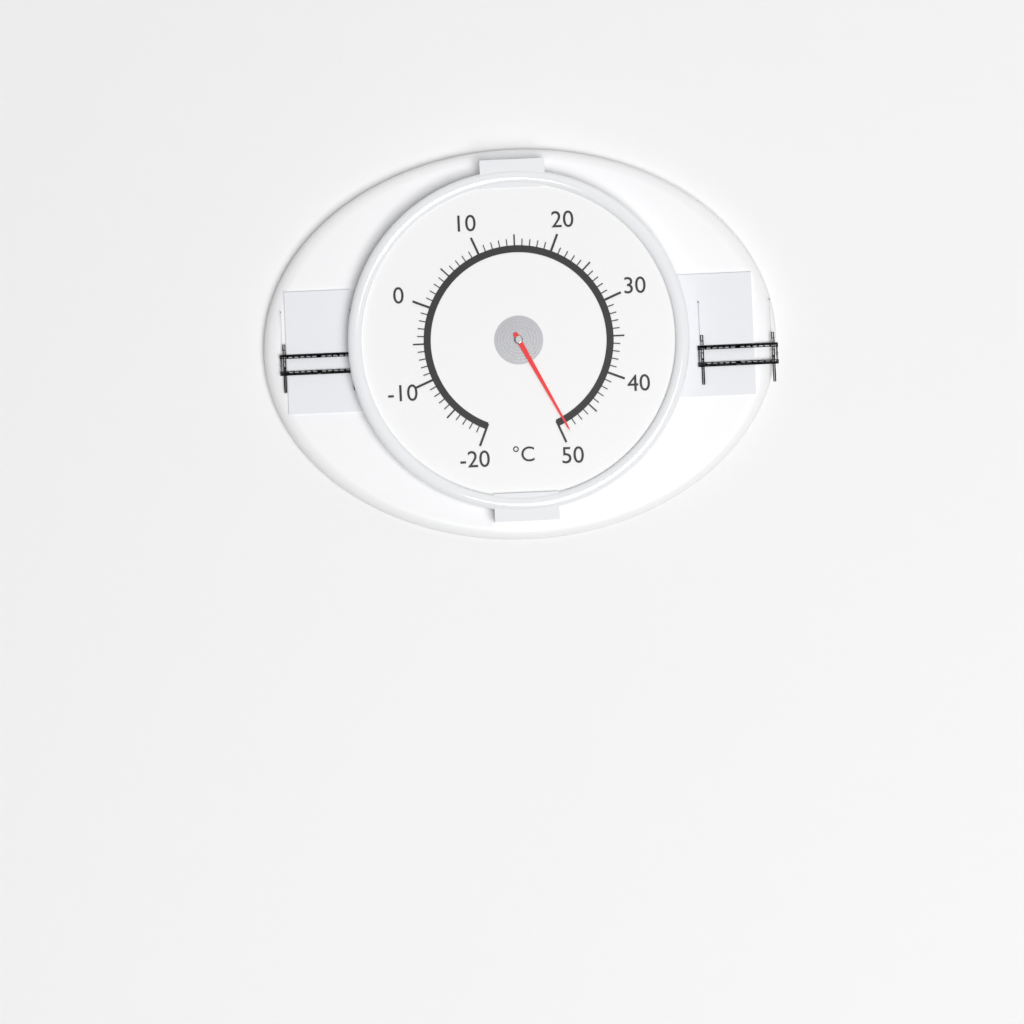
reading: 49 °C
